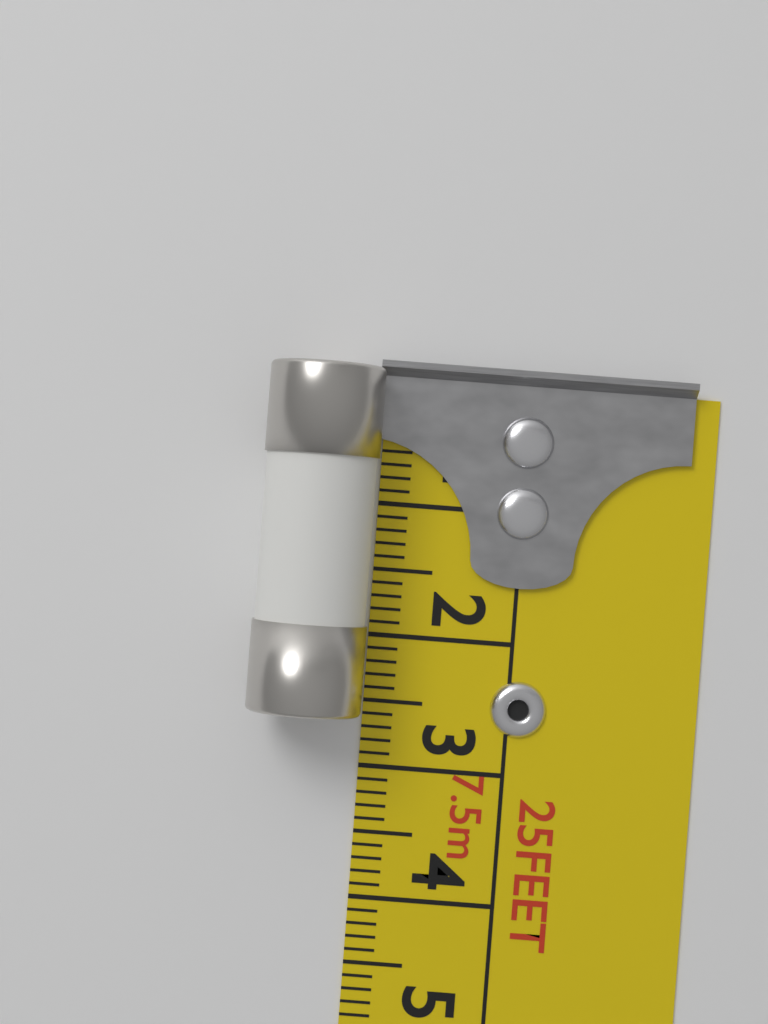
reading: 2.6 cm
